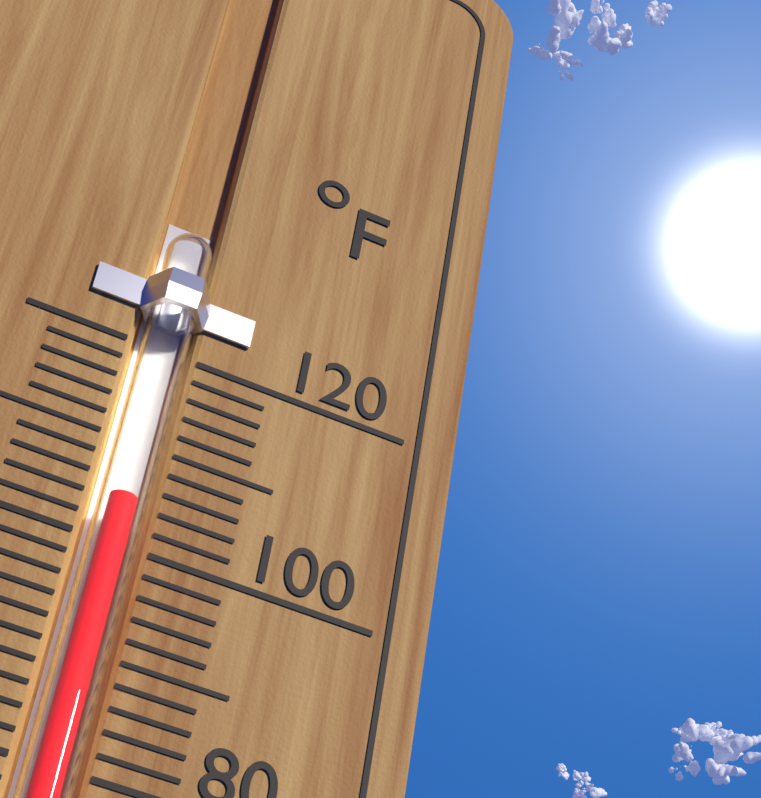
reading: 104 °F
